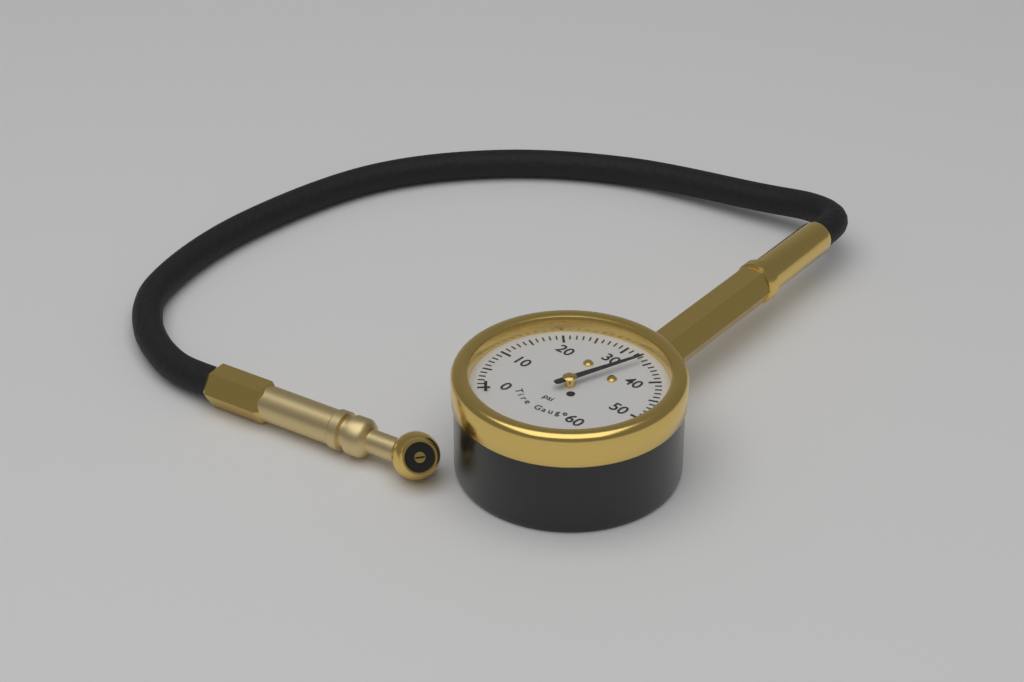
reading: 34 psi
